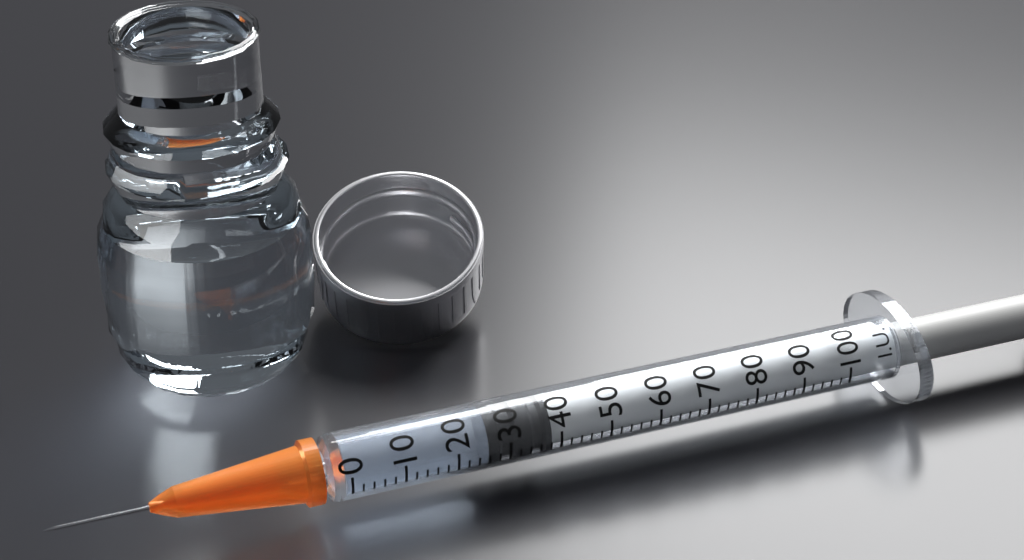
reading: 26 I.U.
